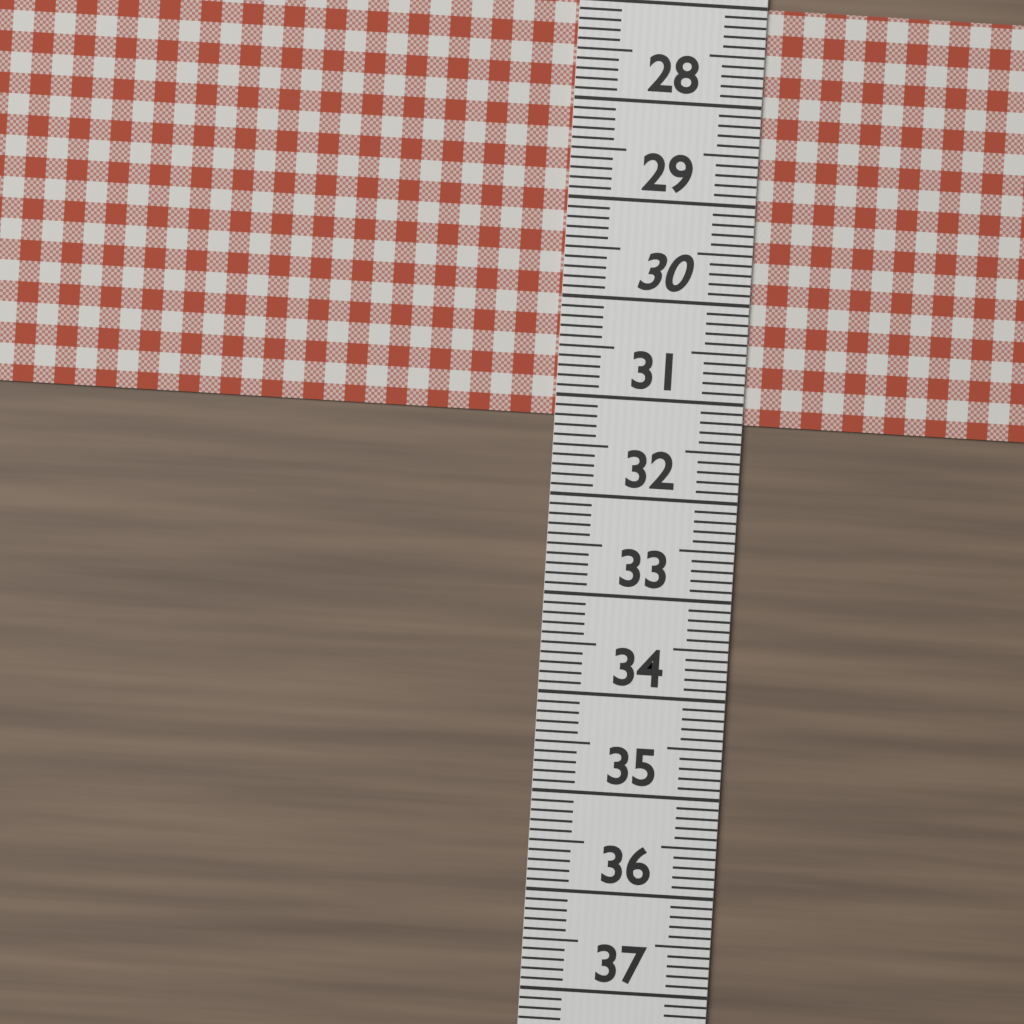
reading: 31.2 (no unit)
